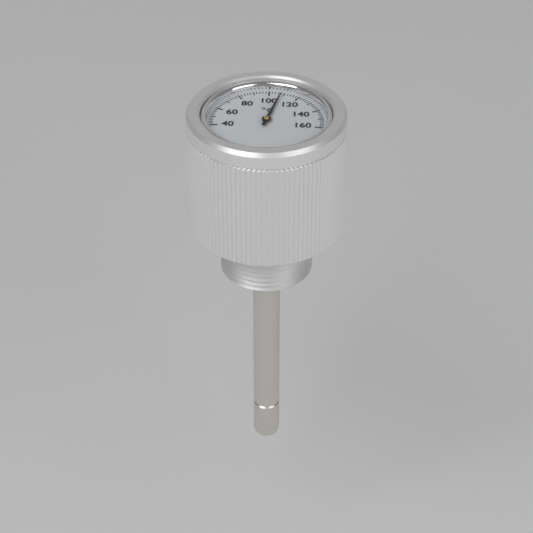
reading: 108 °C
